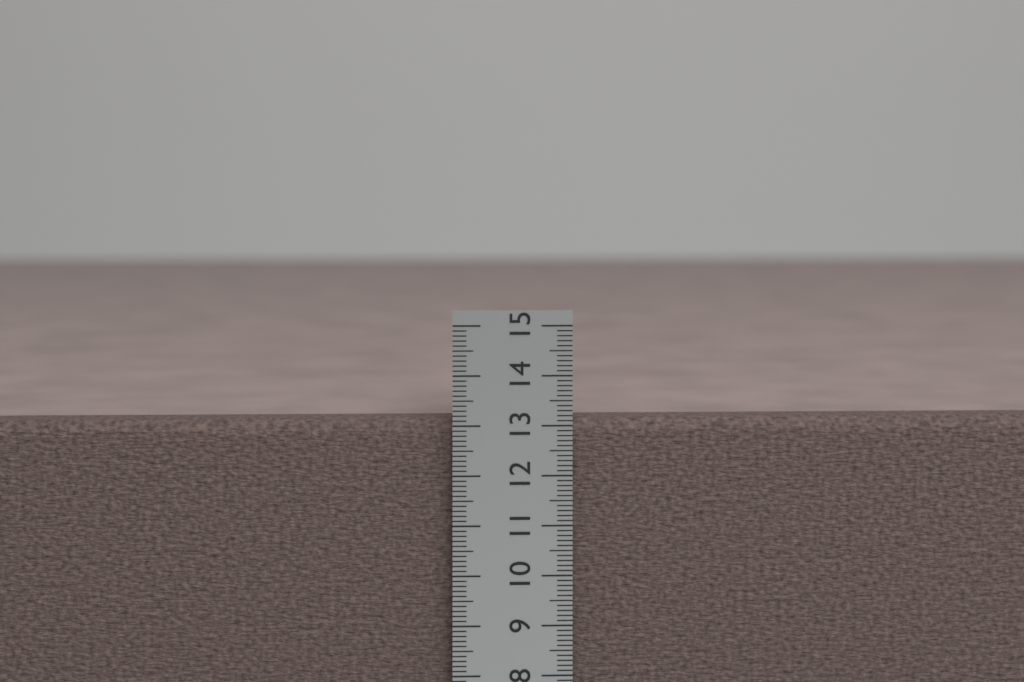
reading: 13.1 cm
